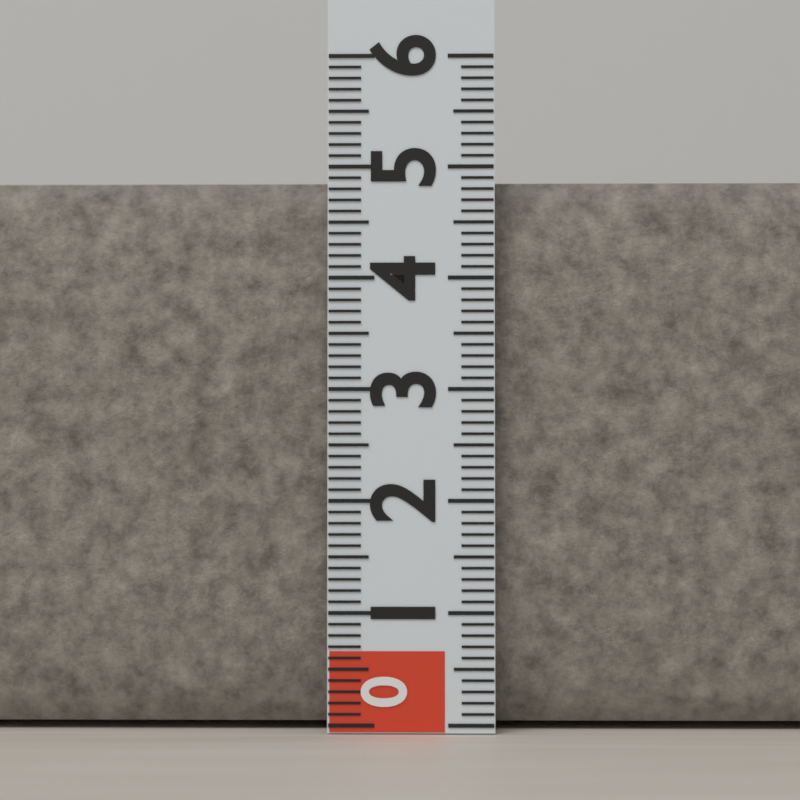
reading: 4.9 (no unit)
